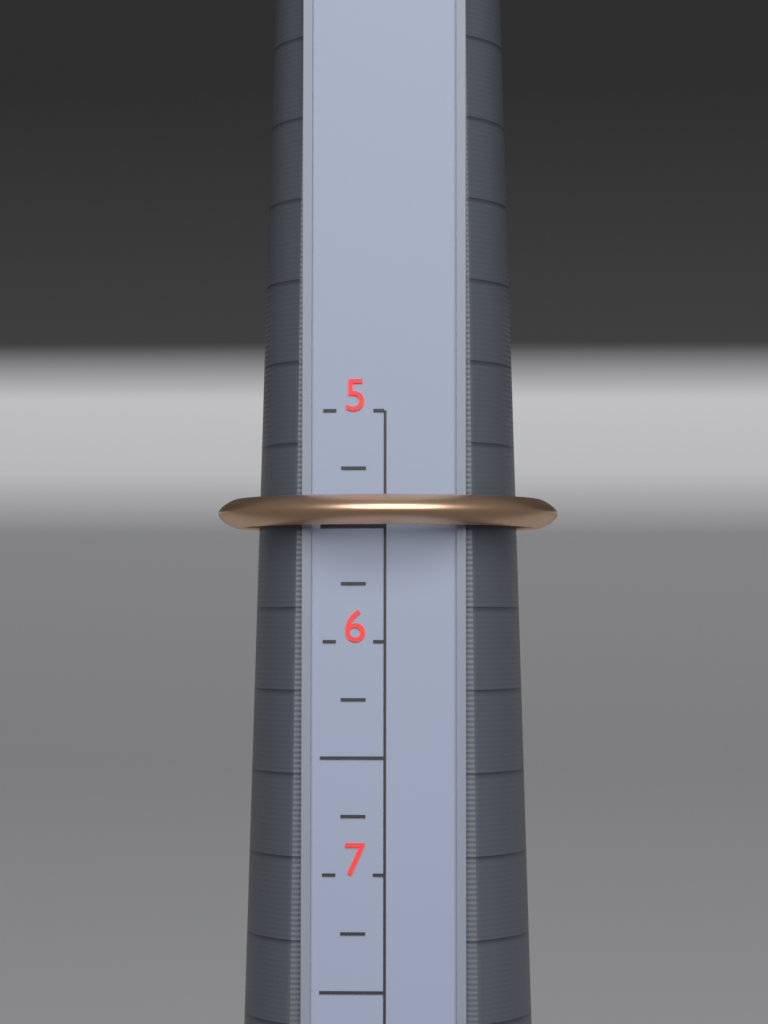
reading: 5.50 (no unit)
